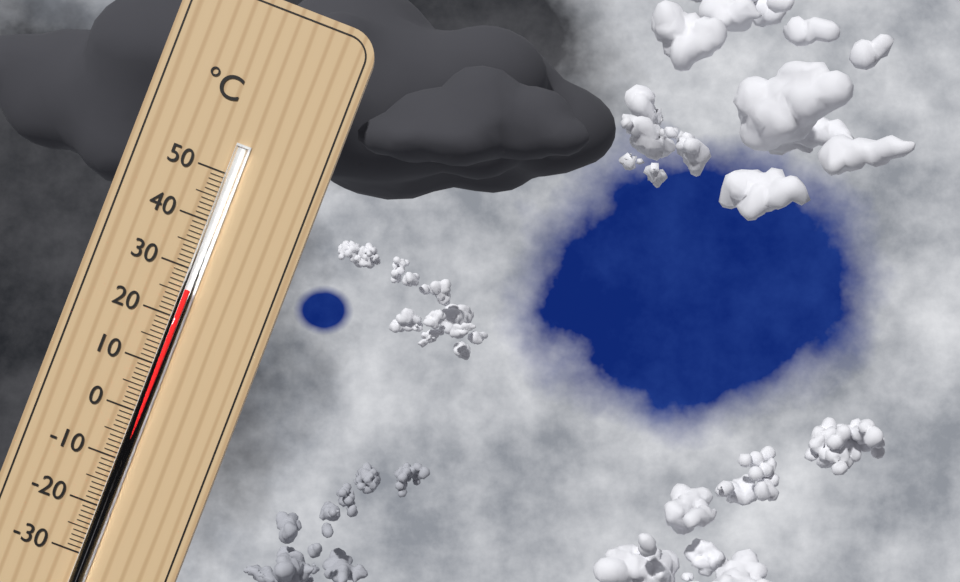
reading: 26 °C
